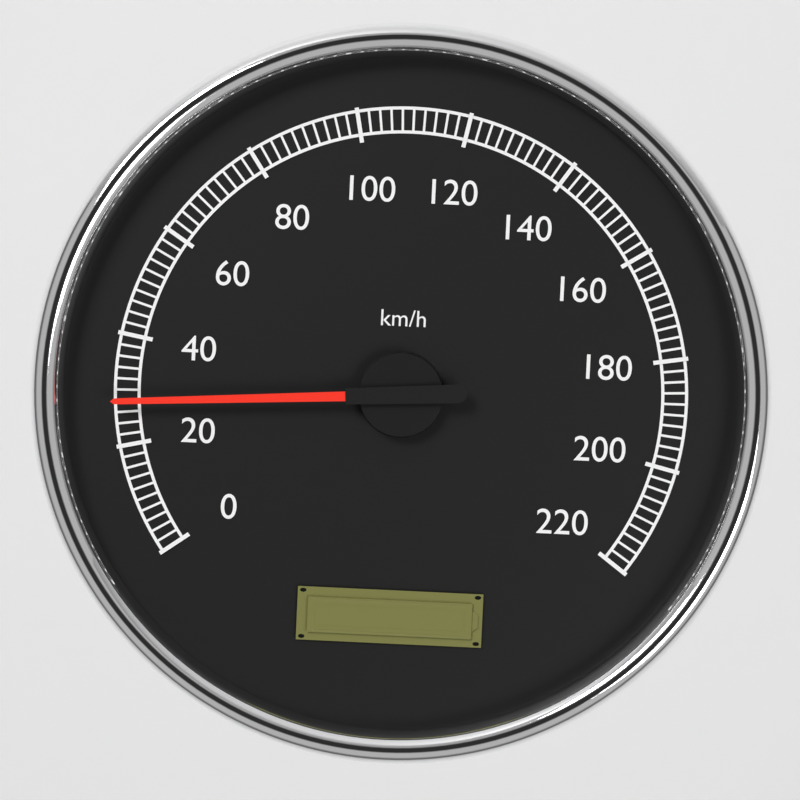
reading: 28 km/h
